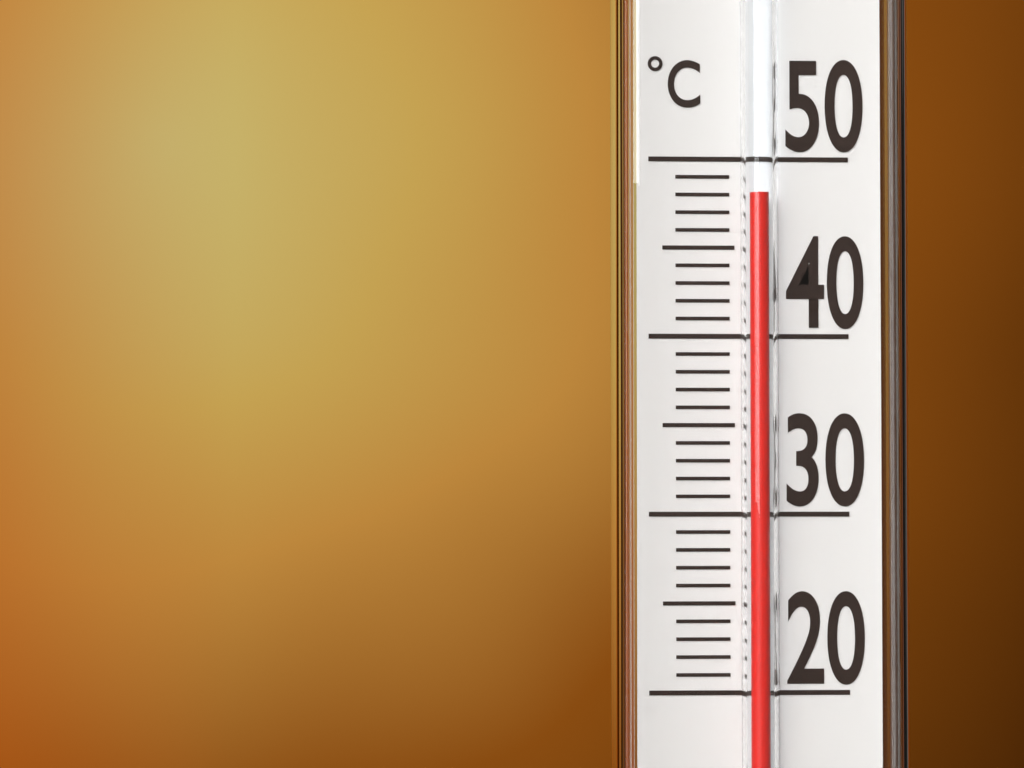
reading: 48 °C
